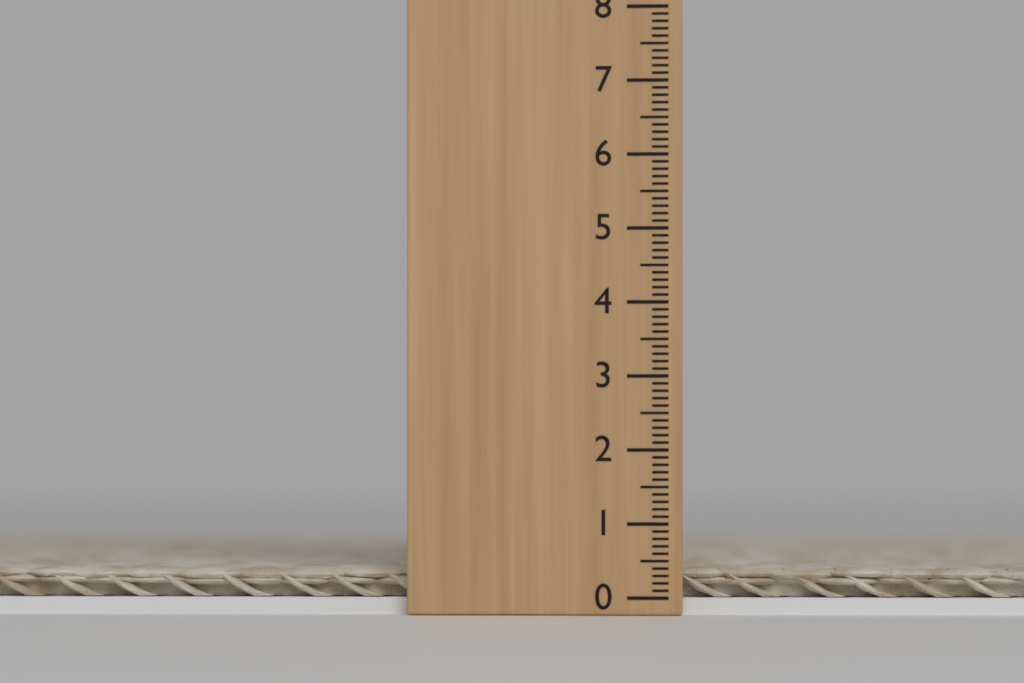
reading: 0.4 (no unit)
